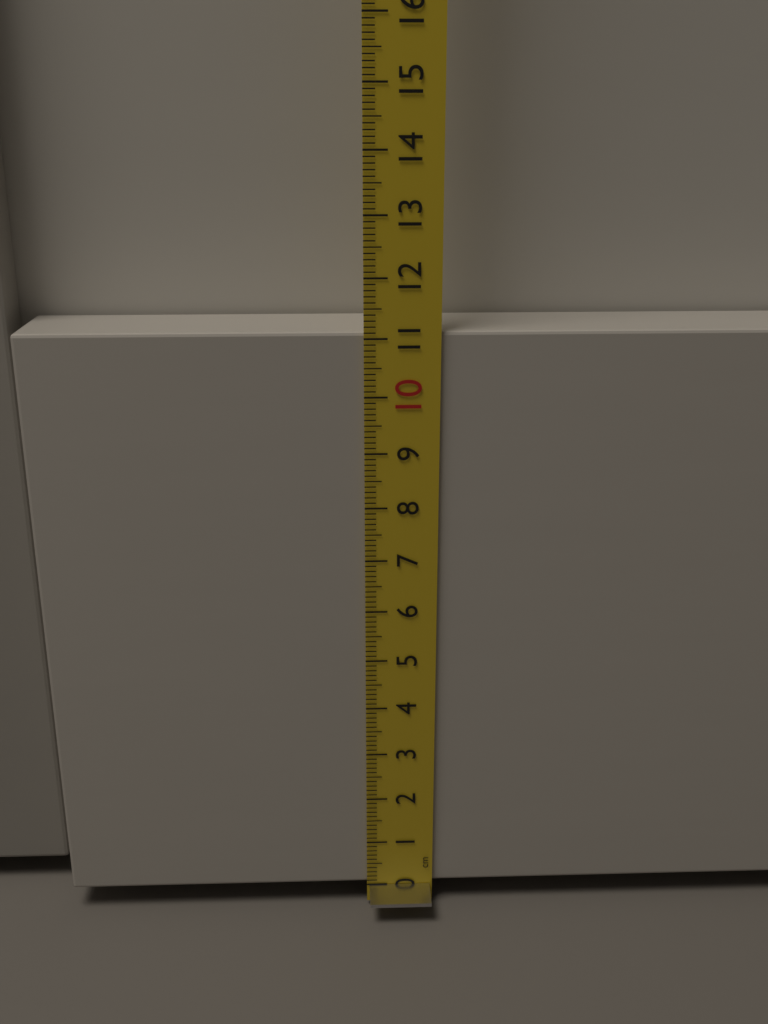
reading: 11.1 cm
